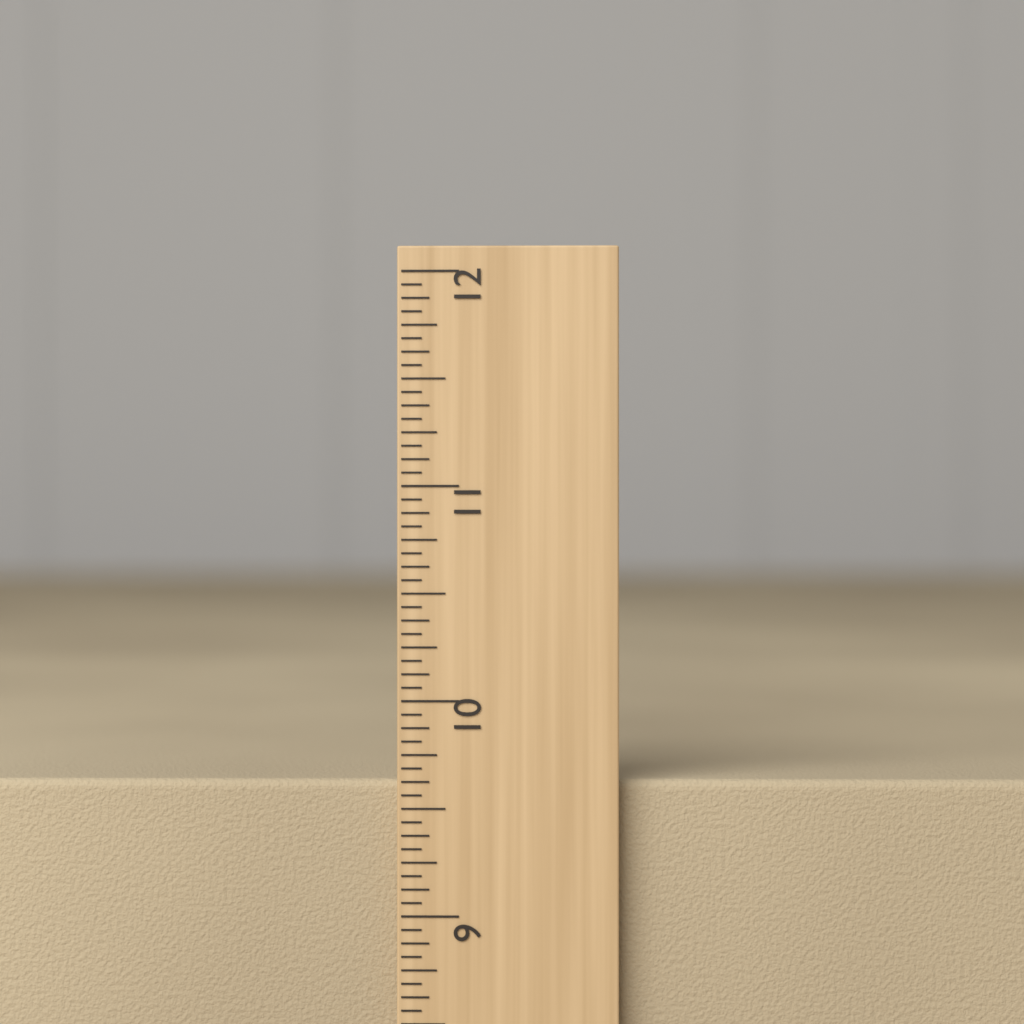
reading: 9.6250 inch
